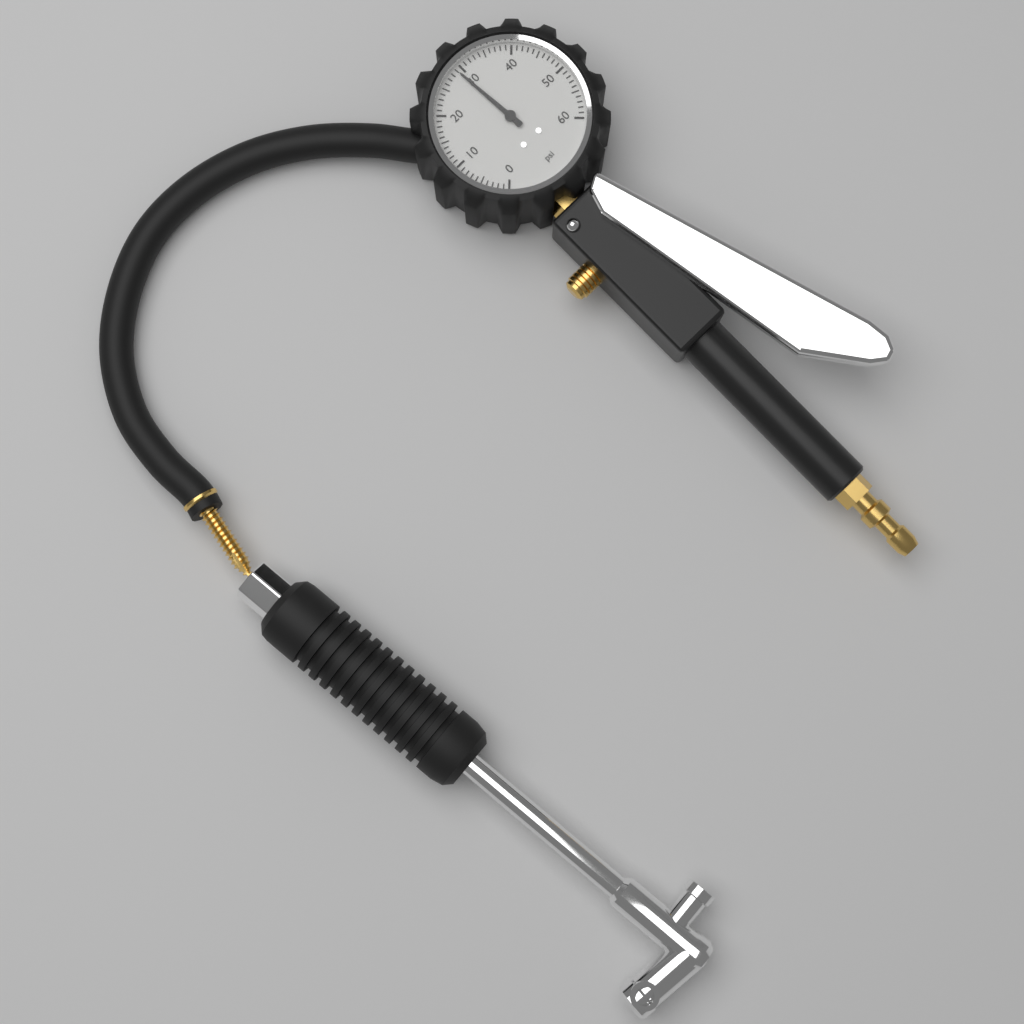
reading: 29 psi
